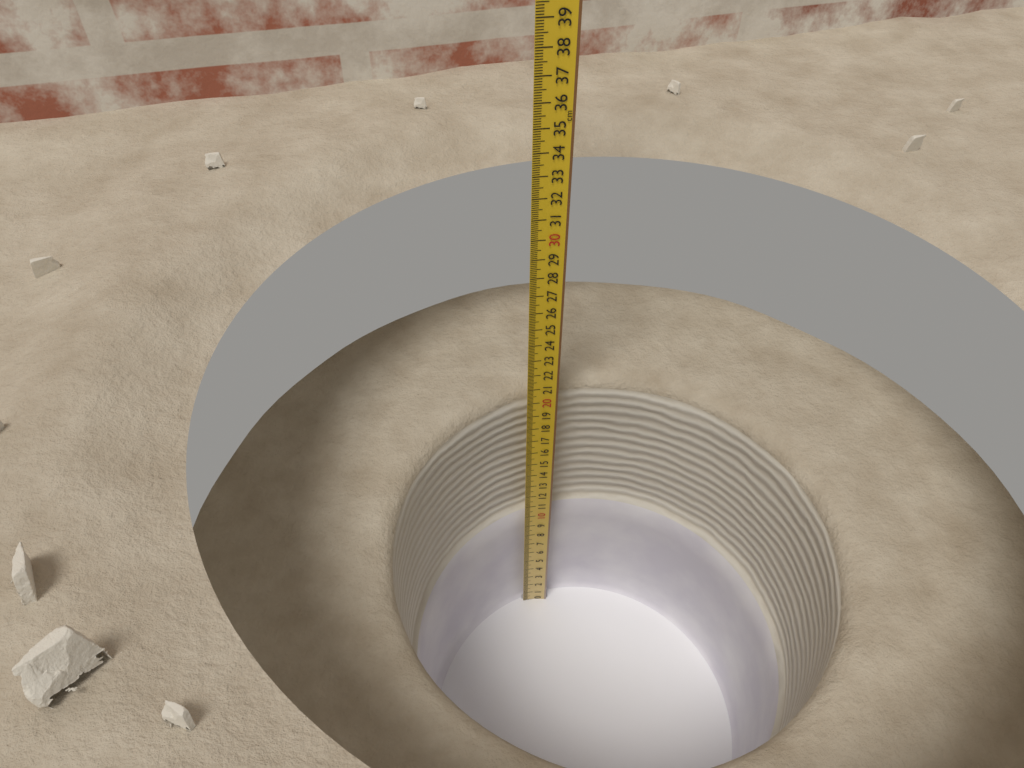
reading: 20.2 cm
